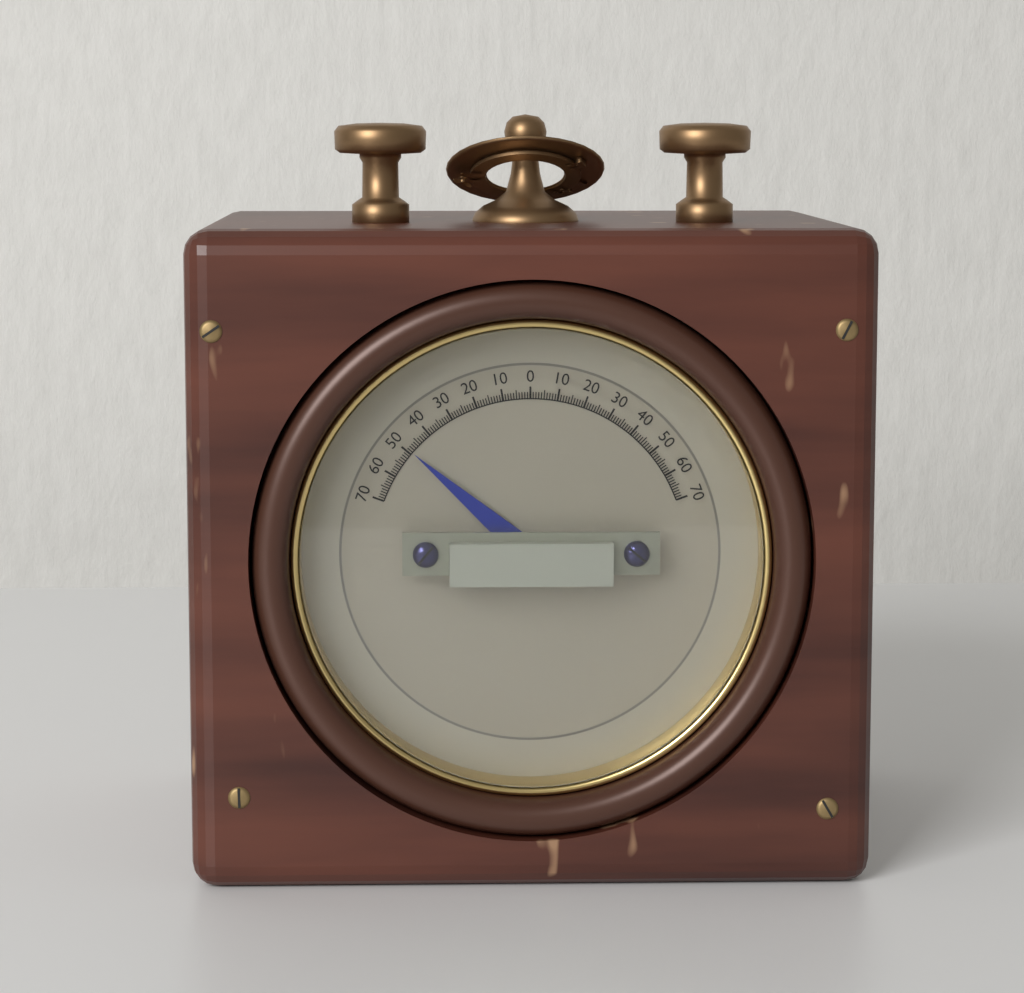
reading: -49 (no unit)
